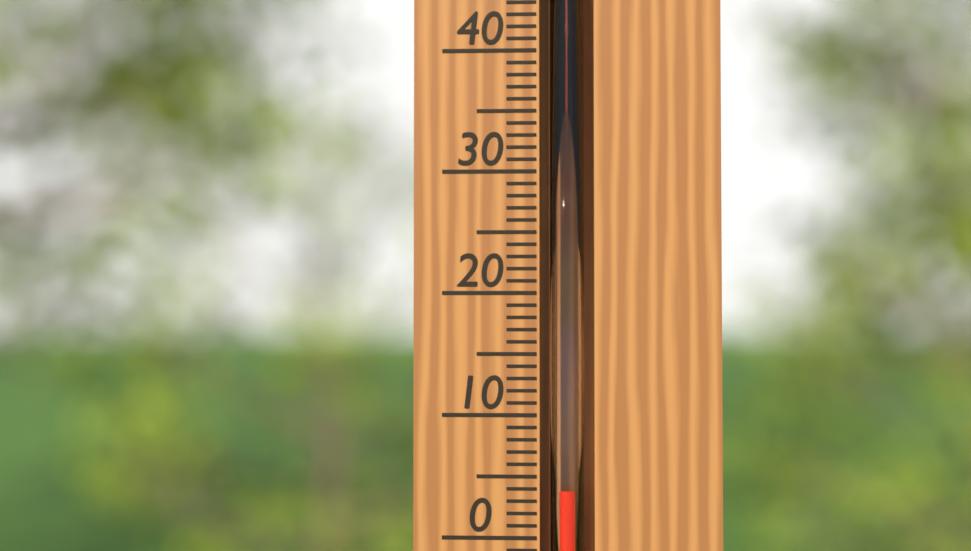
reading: 4 °C
